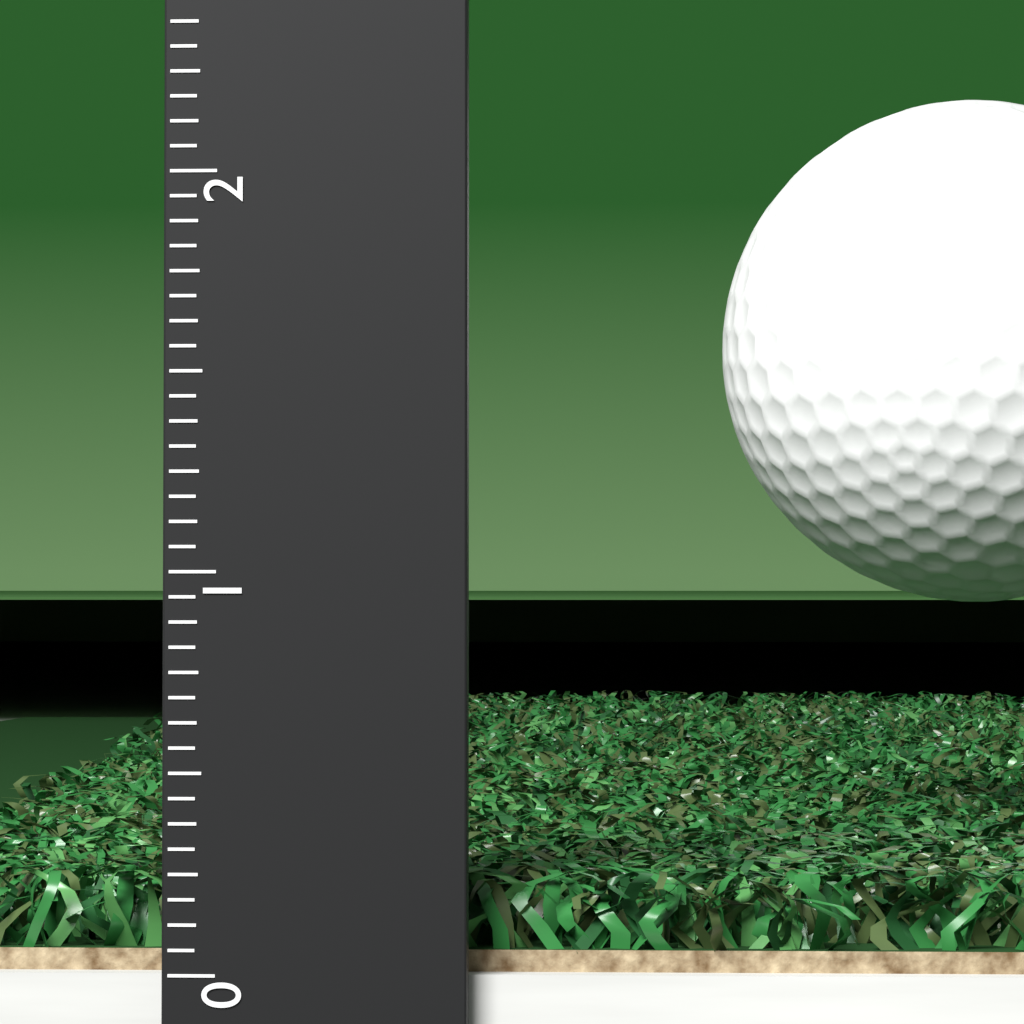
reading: 0.2500 (no unit)
